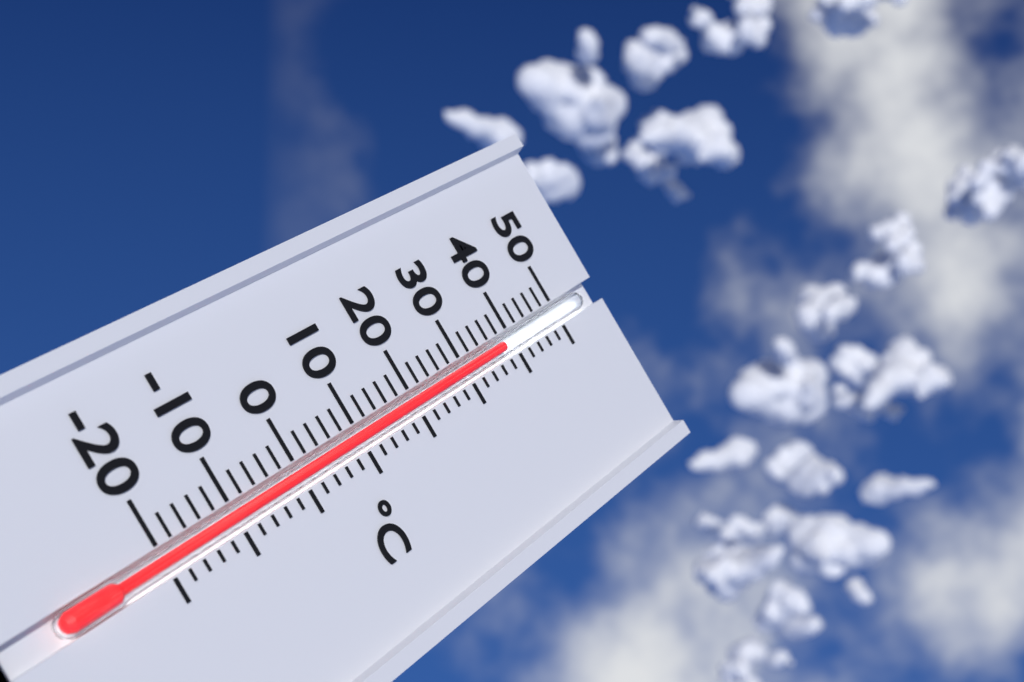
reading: 38 °C
